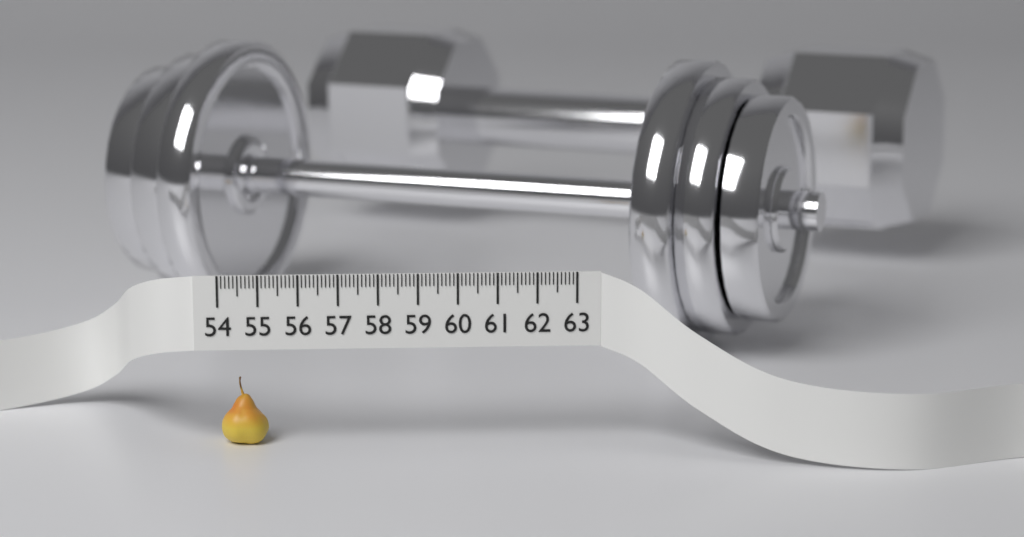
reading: 55.2 (no unit)
